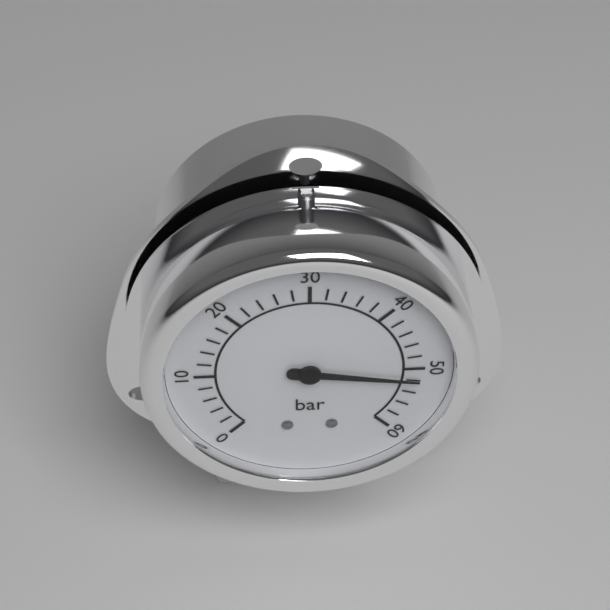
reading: 52 bar
